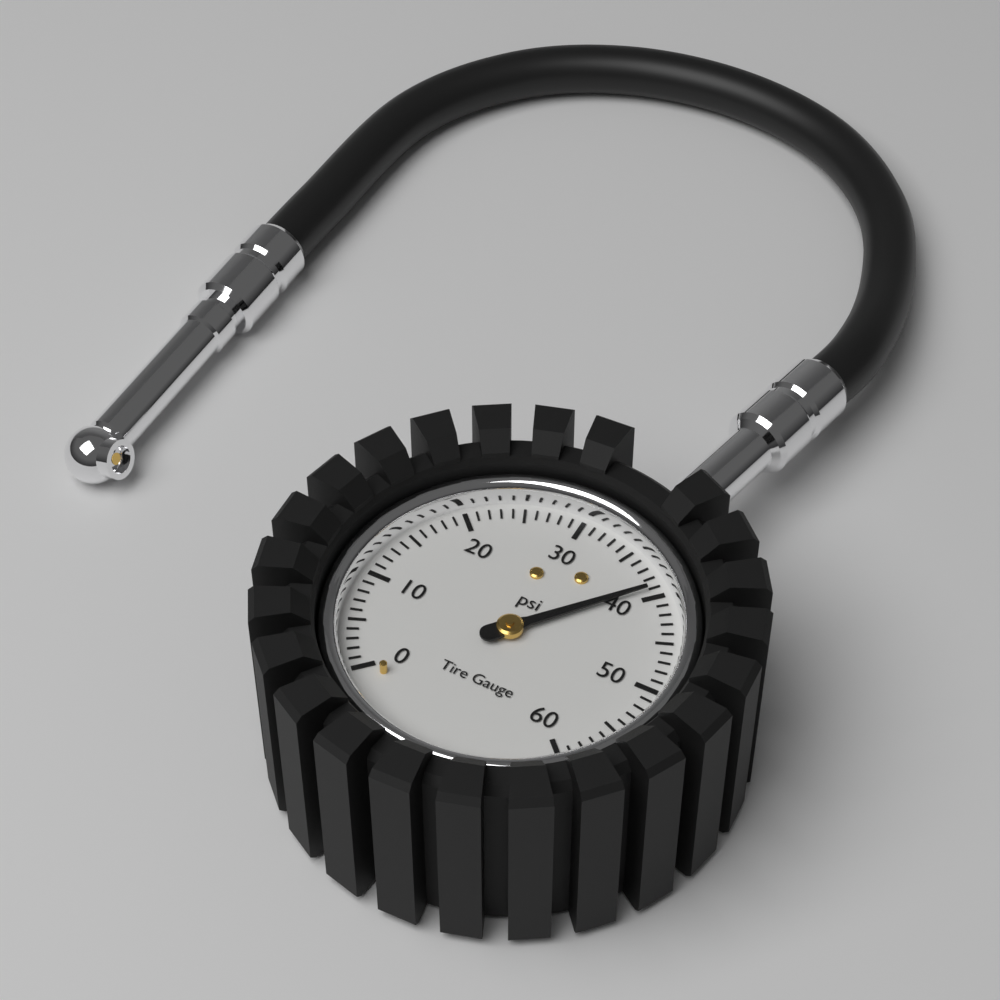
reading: 39 psi
